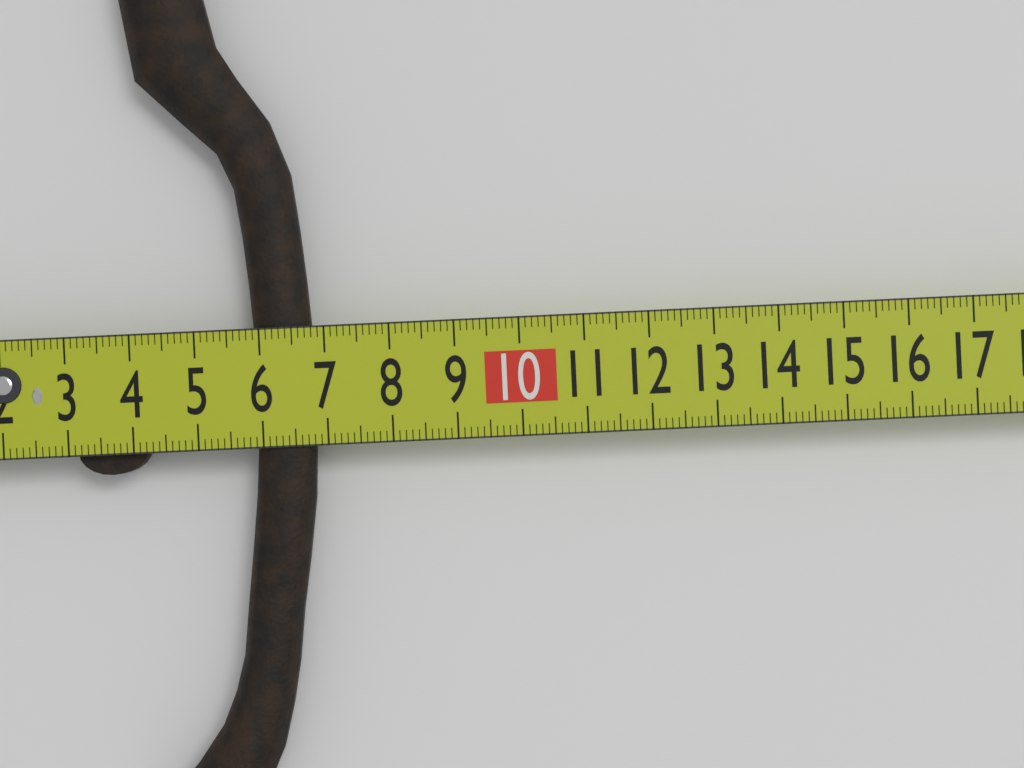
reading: 6.8 cm
